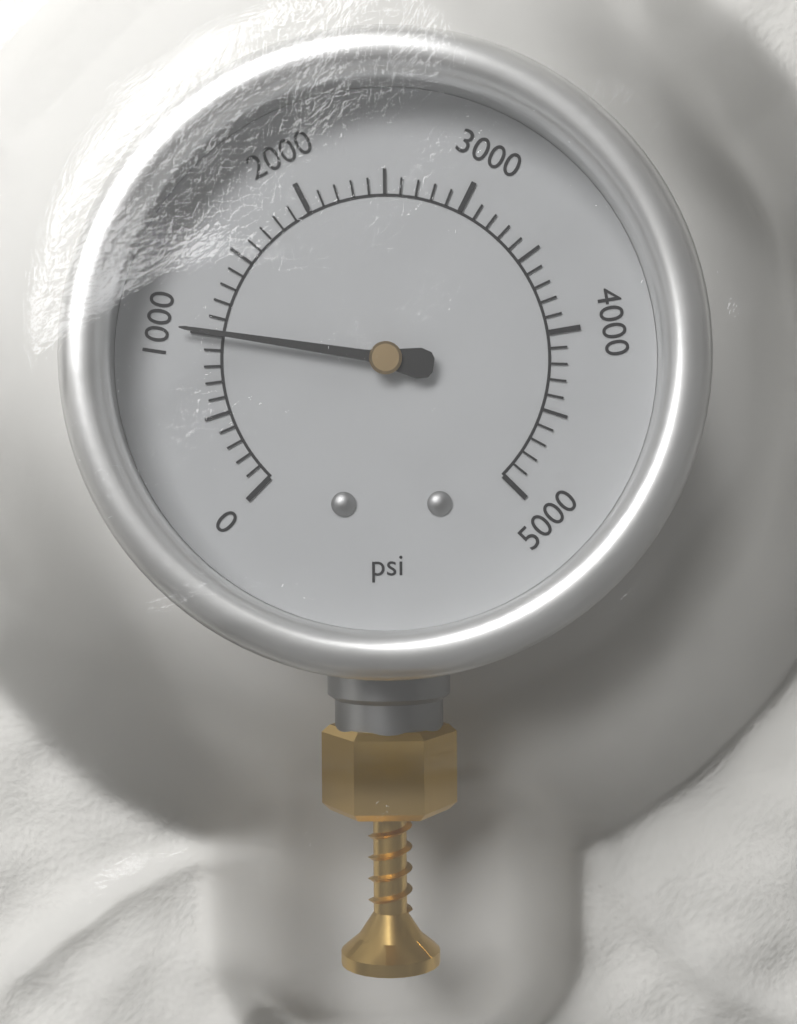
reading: 1000 psi
